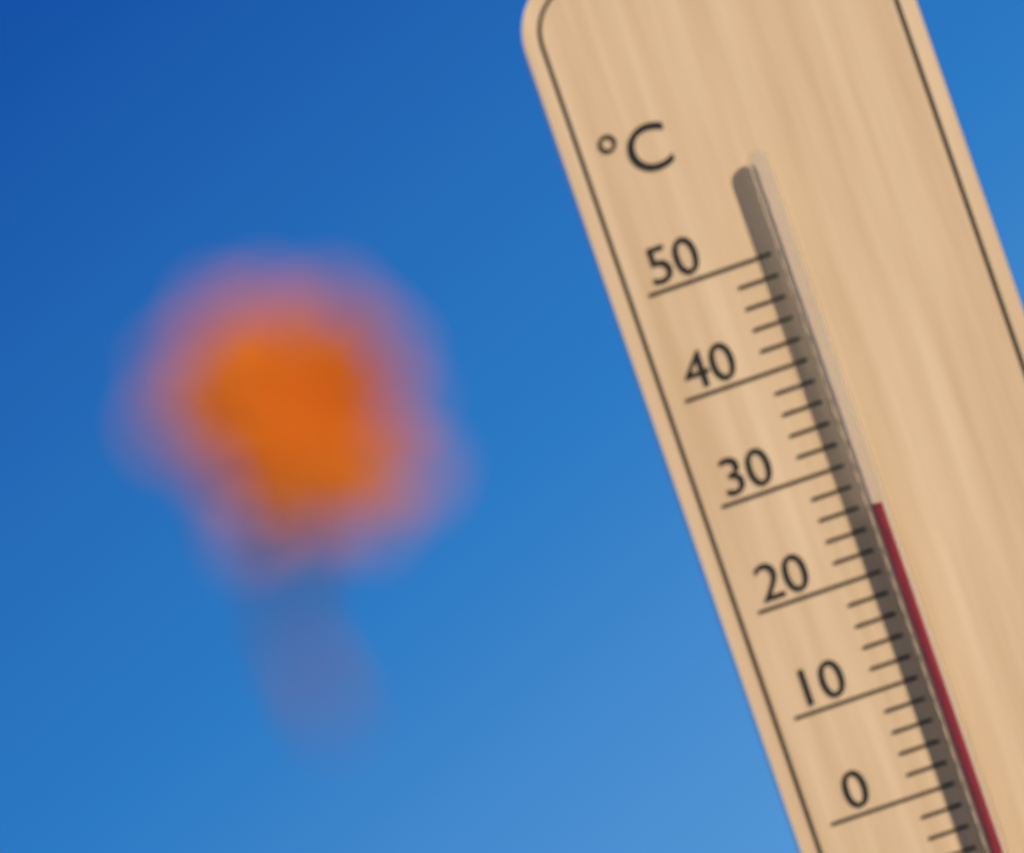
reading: 26 °C
